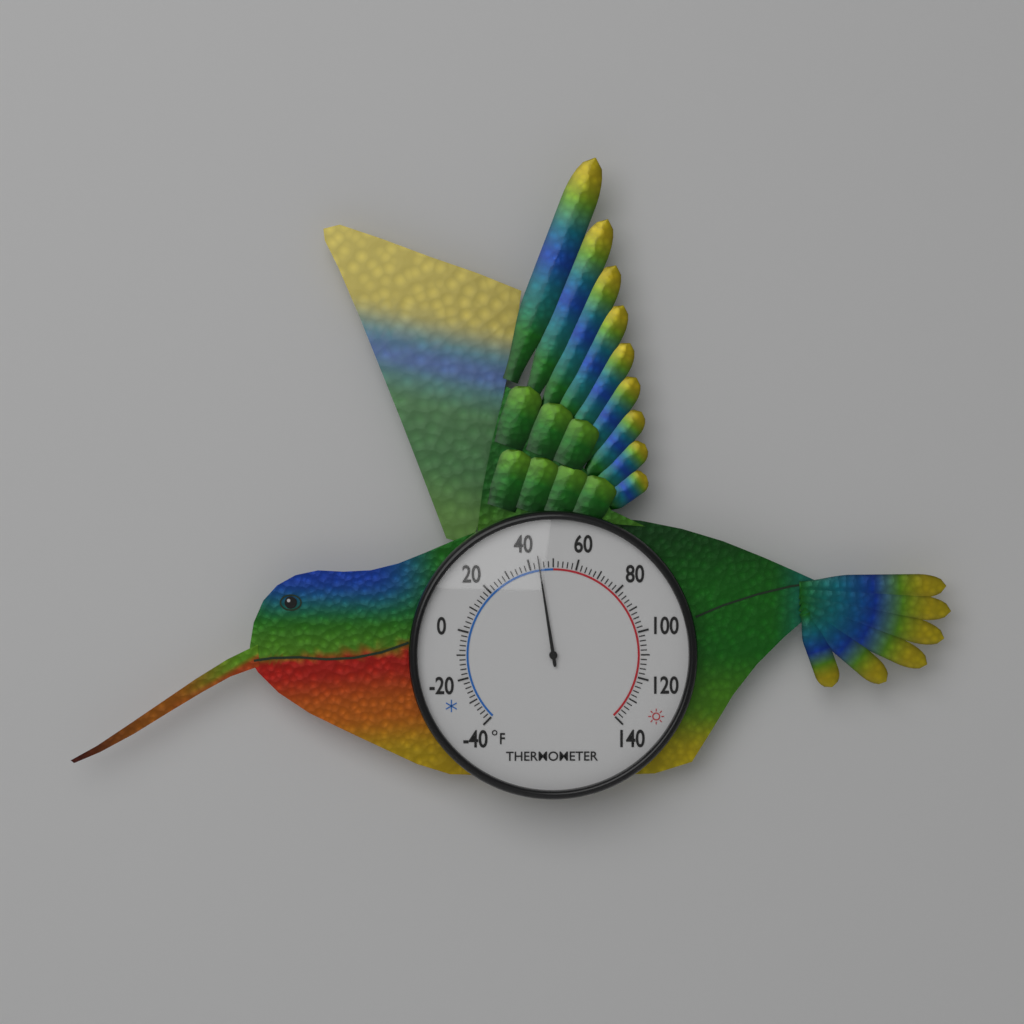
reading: 44 °F
